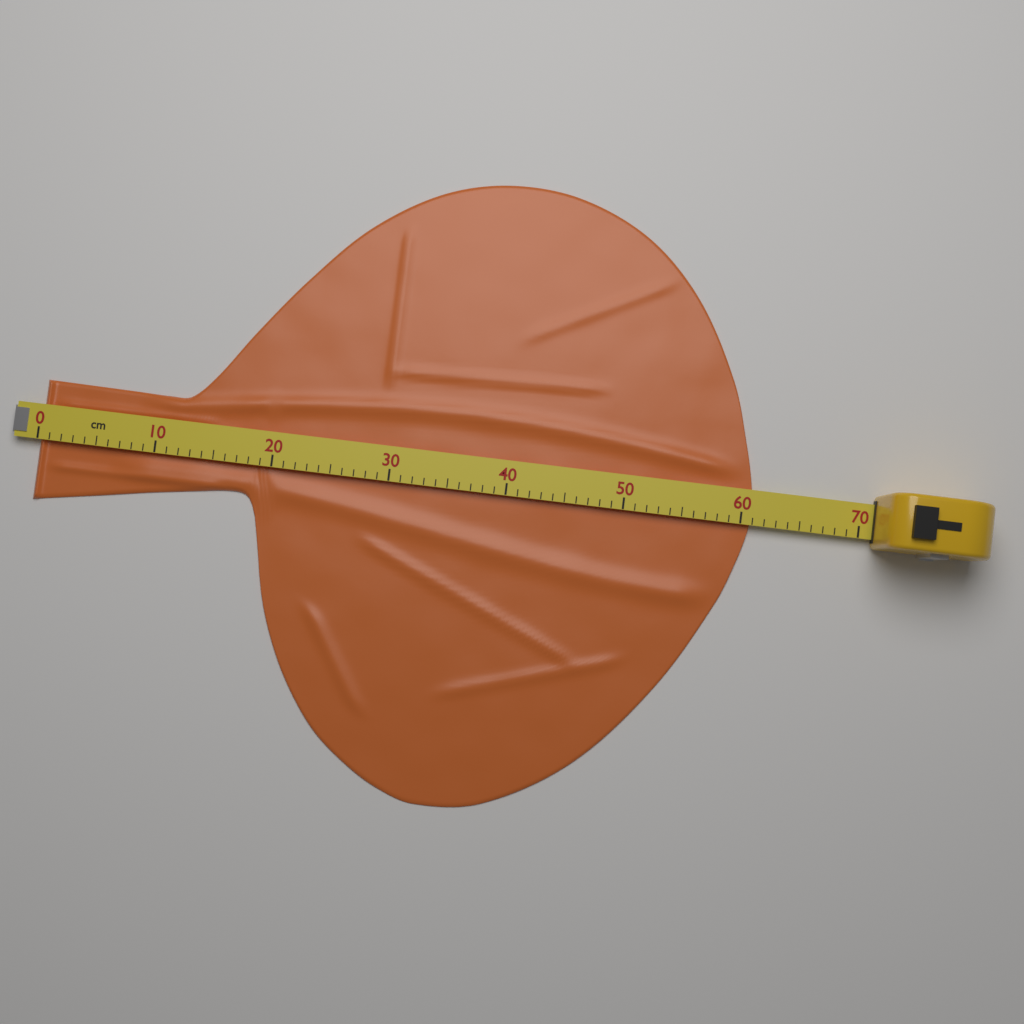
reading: 61 cm
